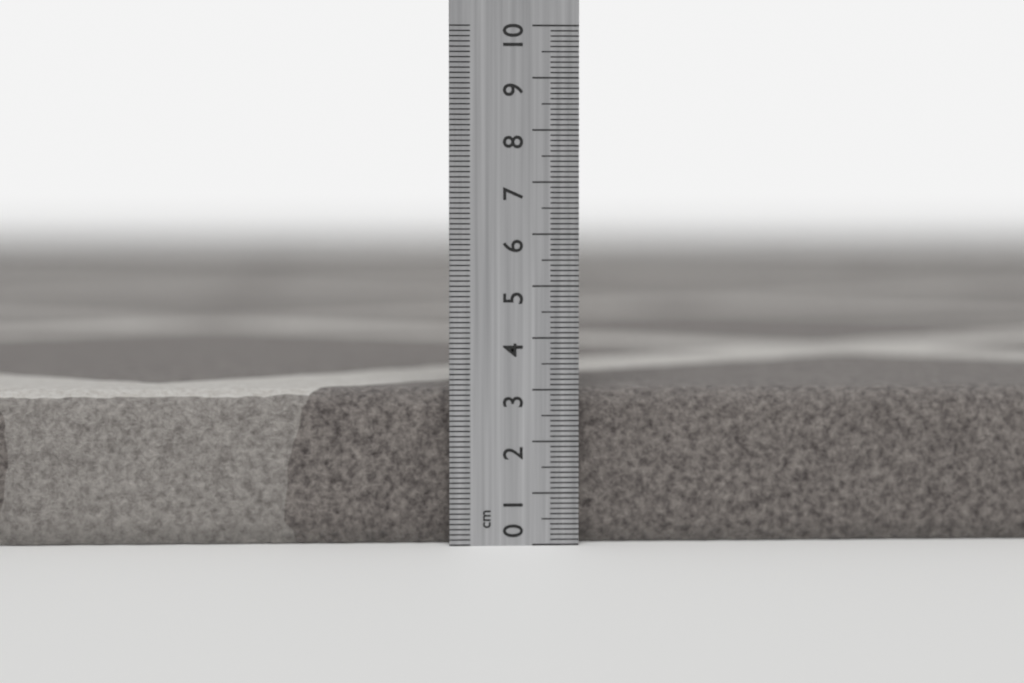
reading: 3.0 cm
